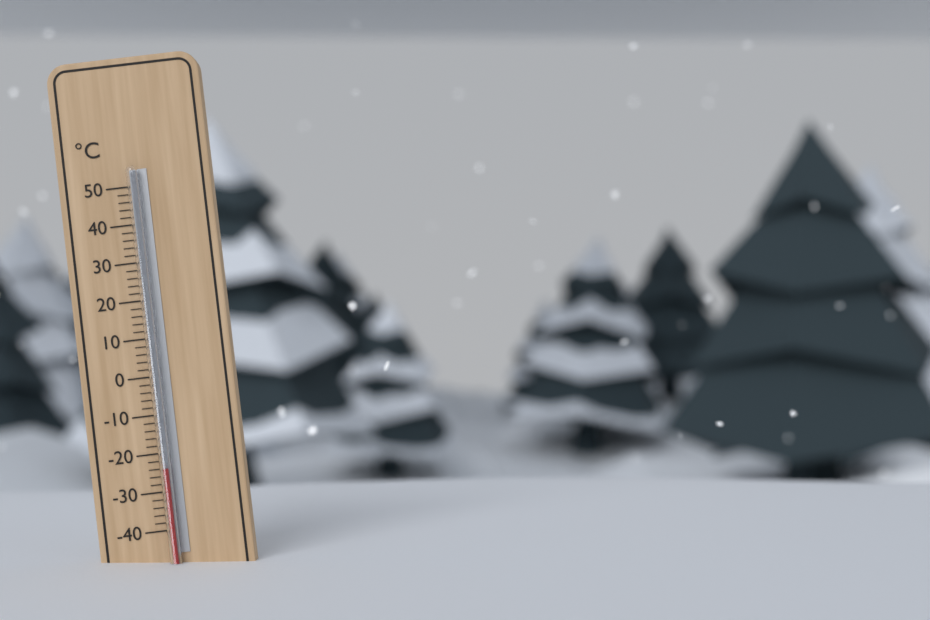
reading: -24 °C
